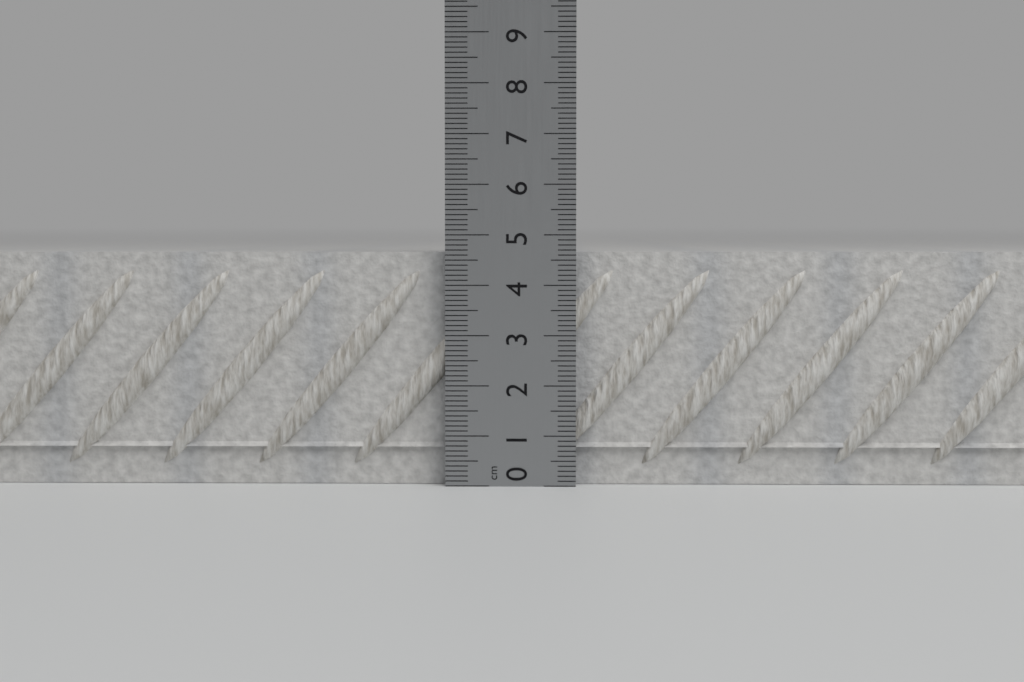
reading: 4.7 cm
